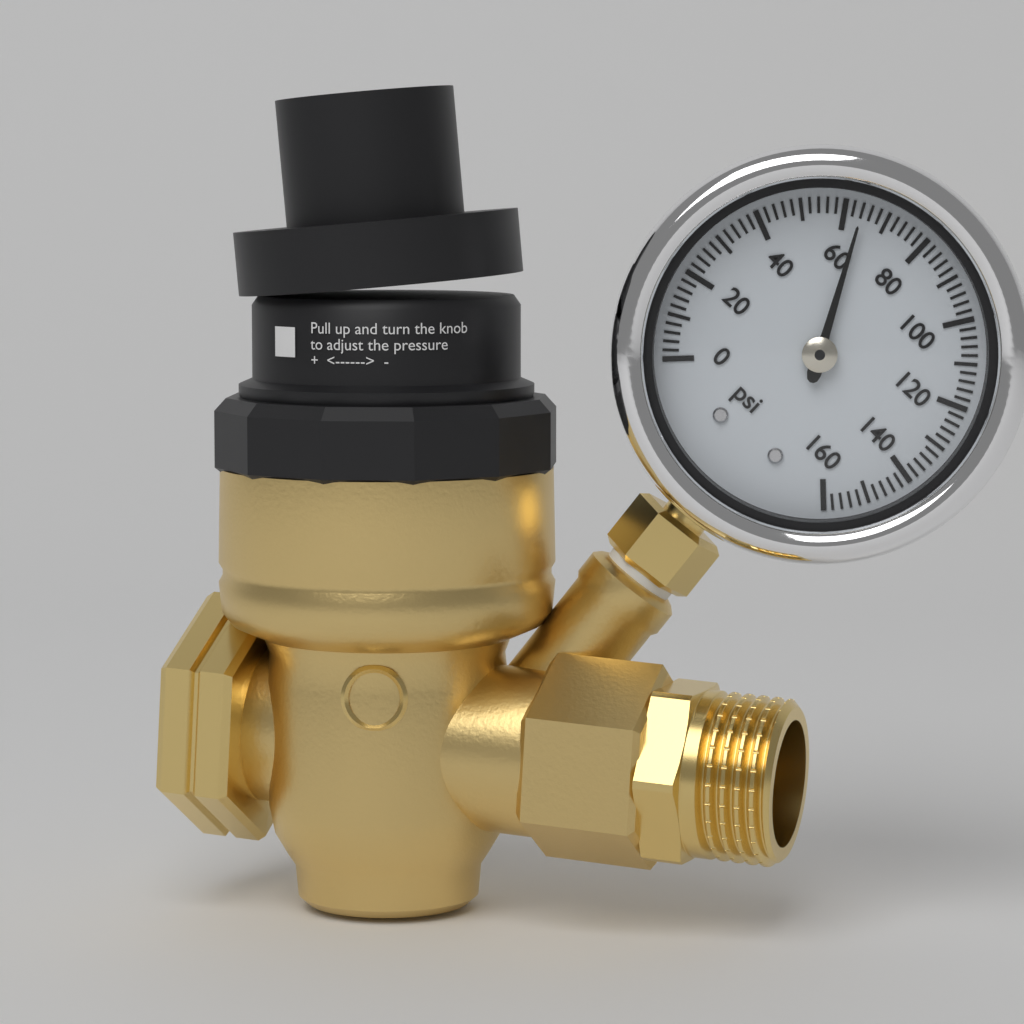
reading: 64 psi
